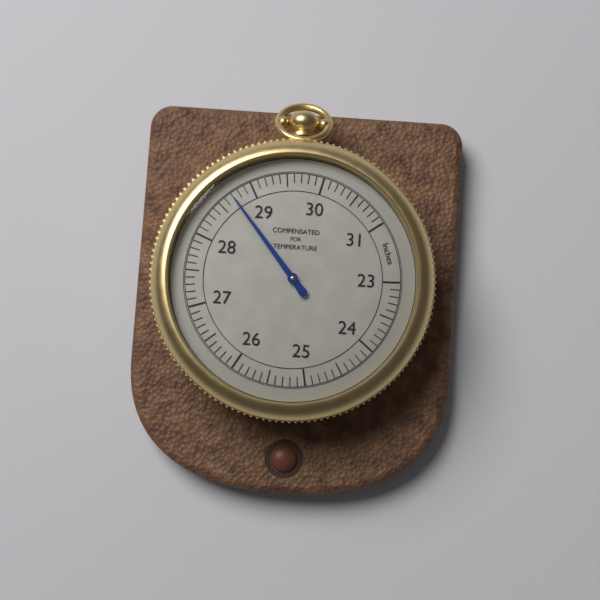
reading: 28.7 inches
